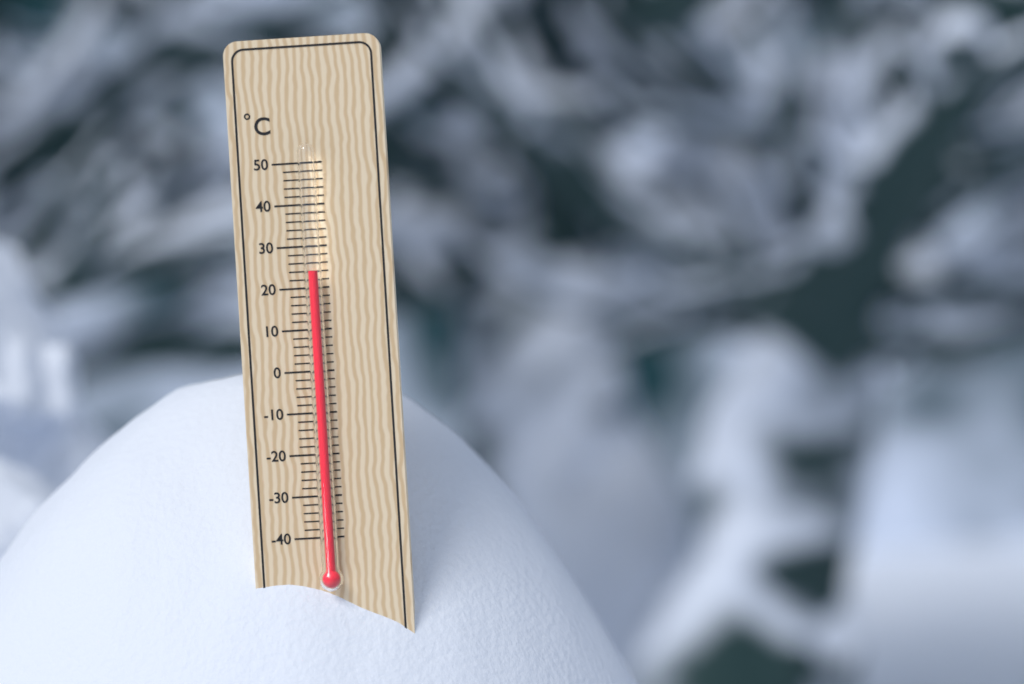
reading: 24 °C
